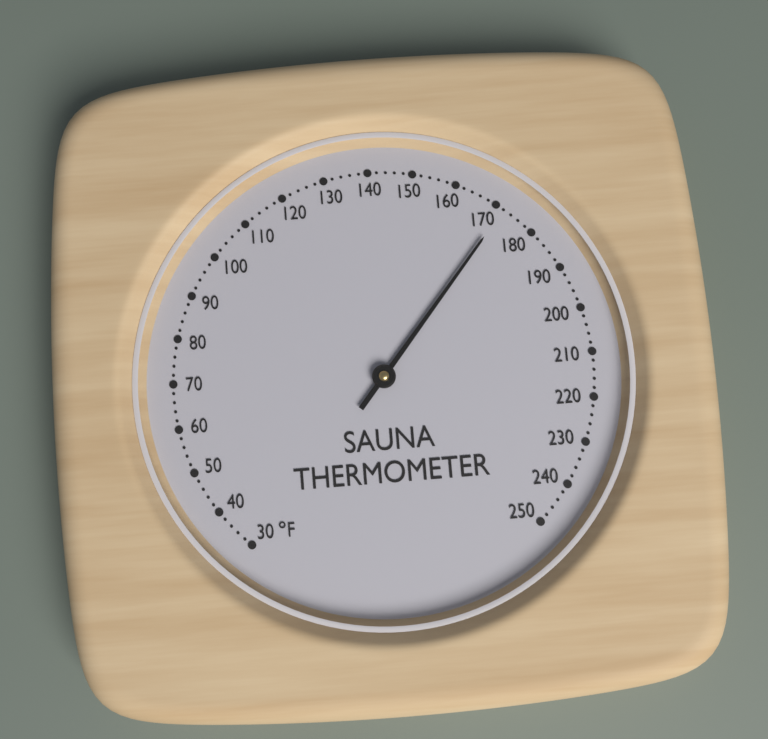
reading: 172 °F
